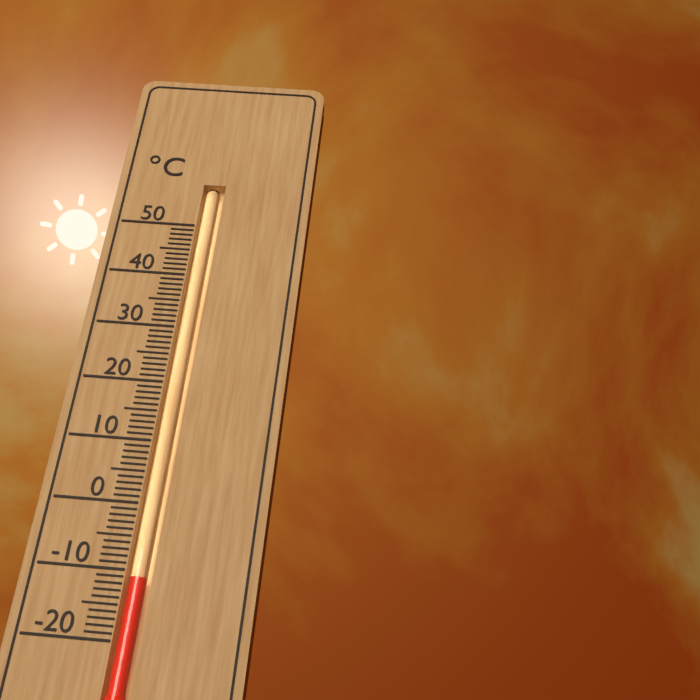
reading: -11 °C
